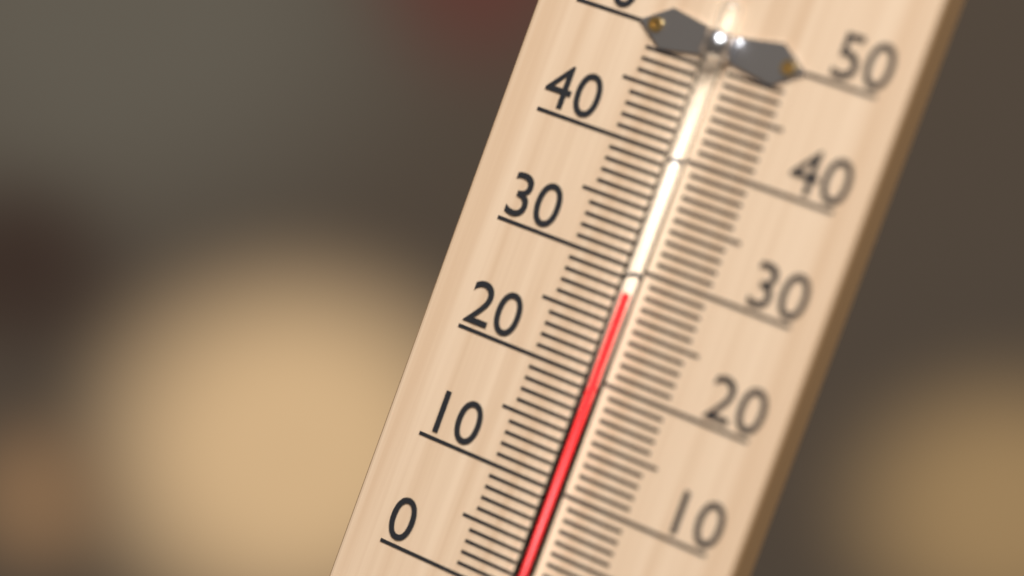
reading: 28 °C
